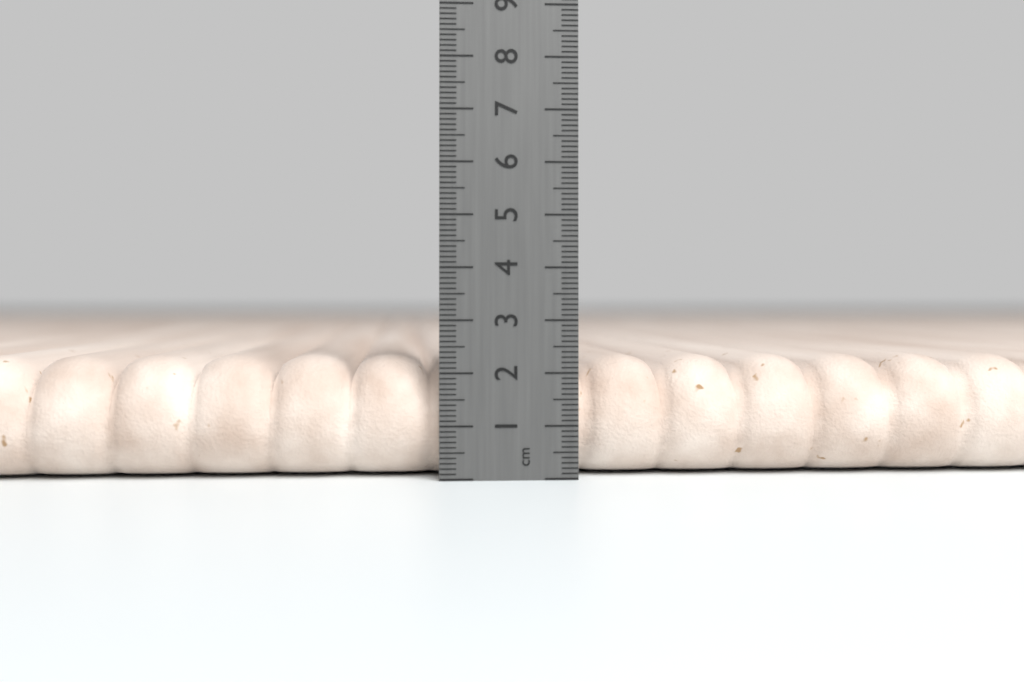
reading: 2.3 cm
